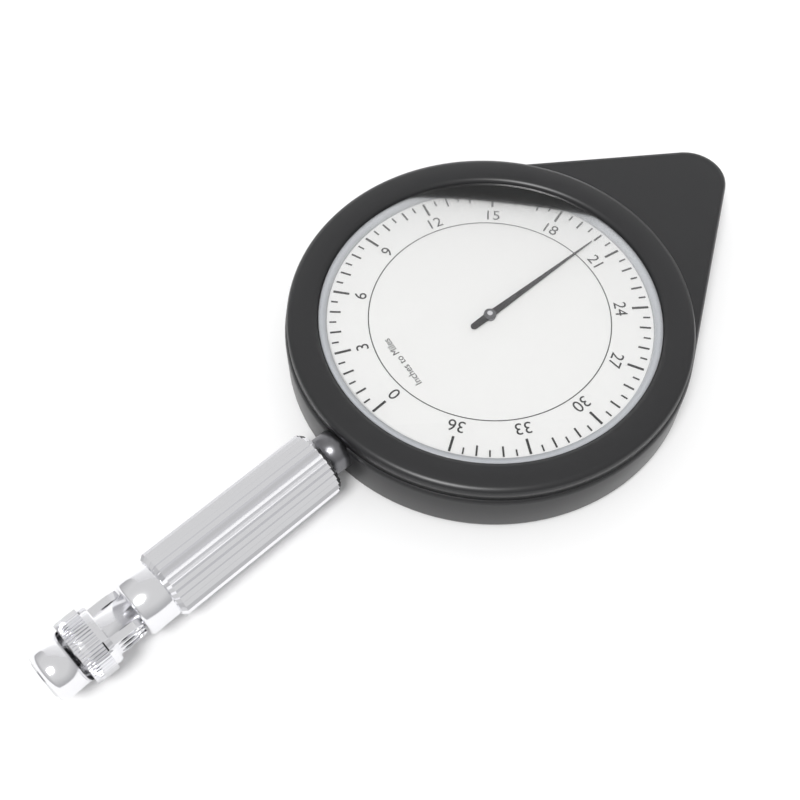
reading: 20.0 miles
